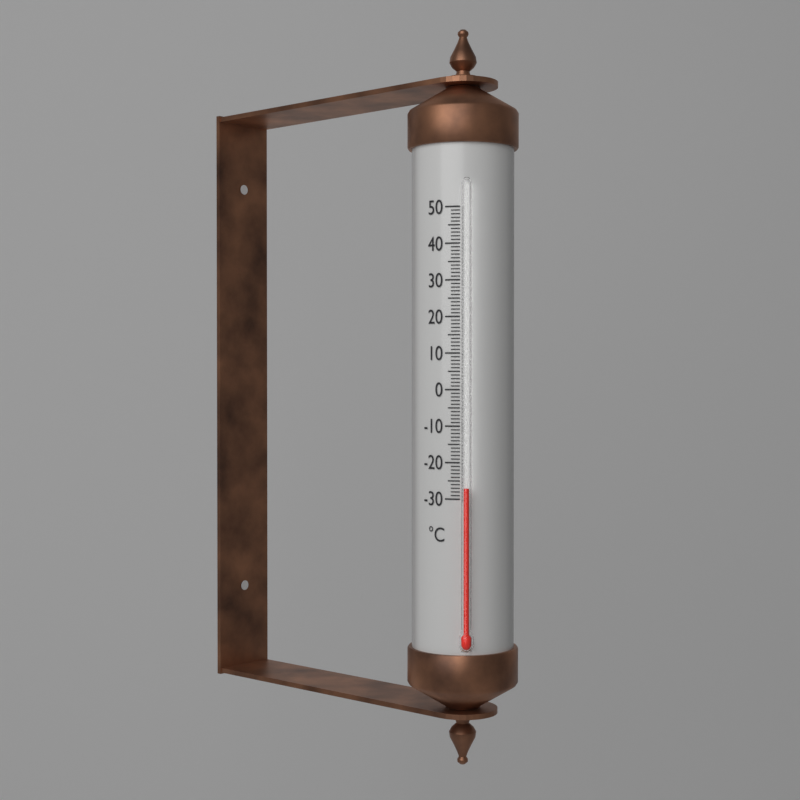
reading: -27 °C
